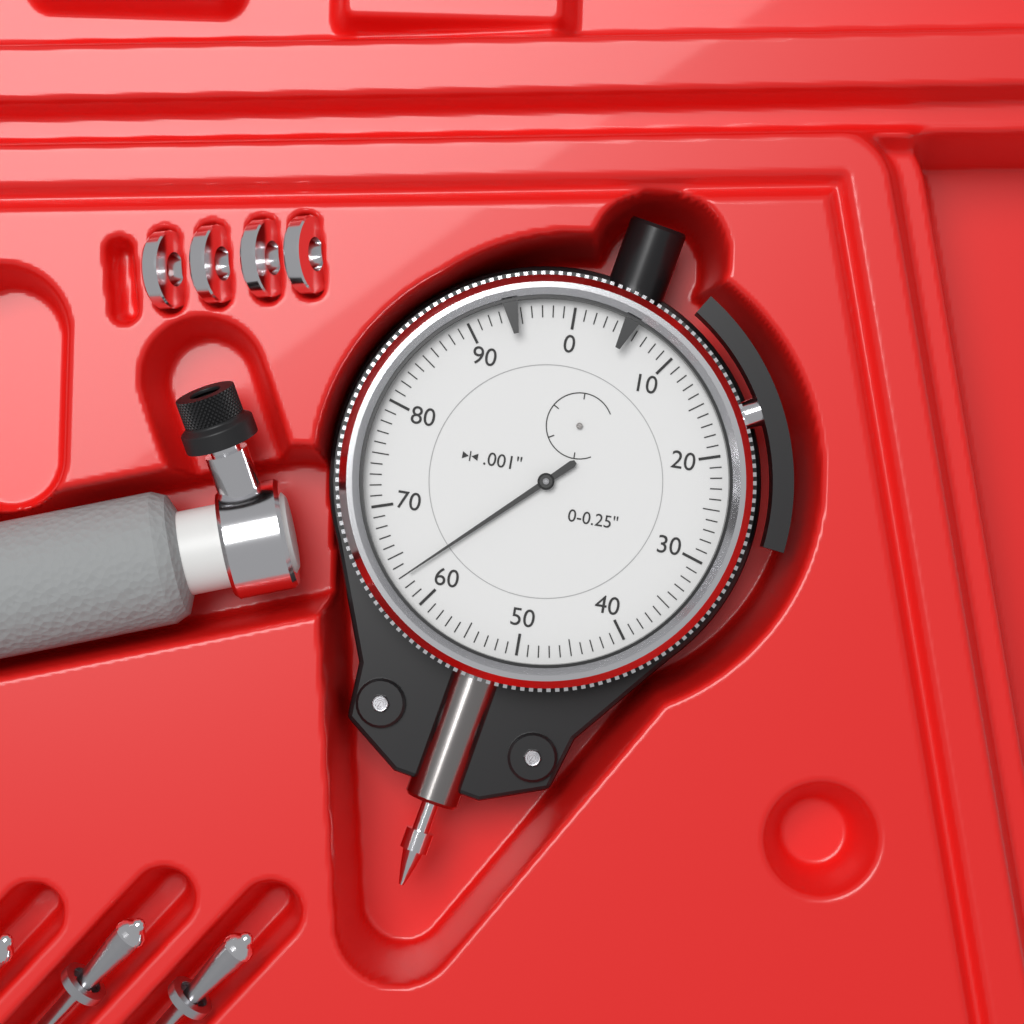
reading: 0.063 in
